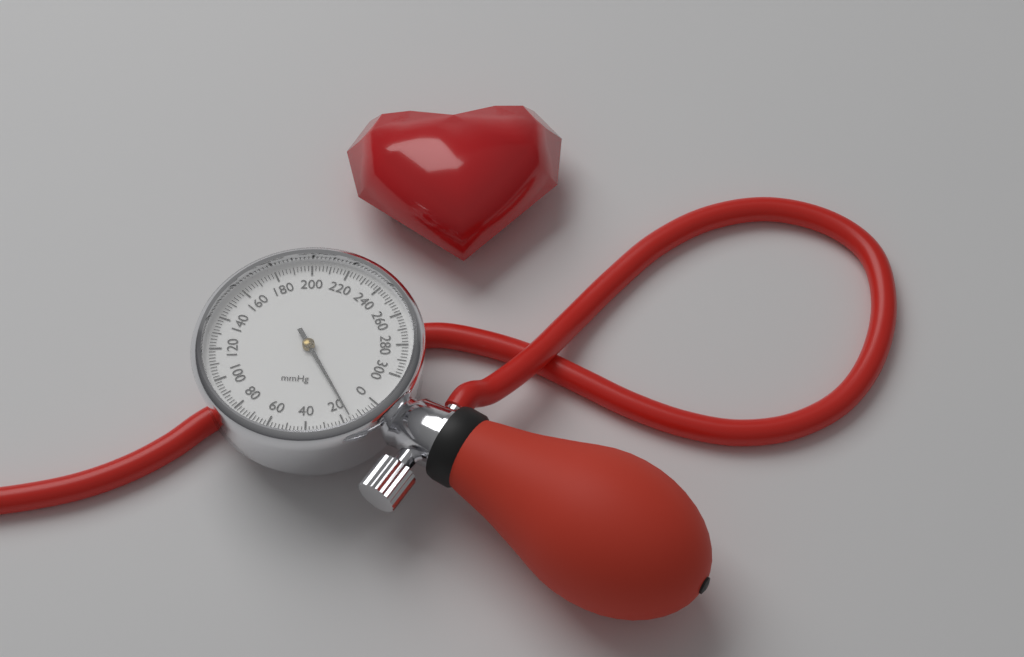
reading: 16 mmHg
